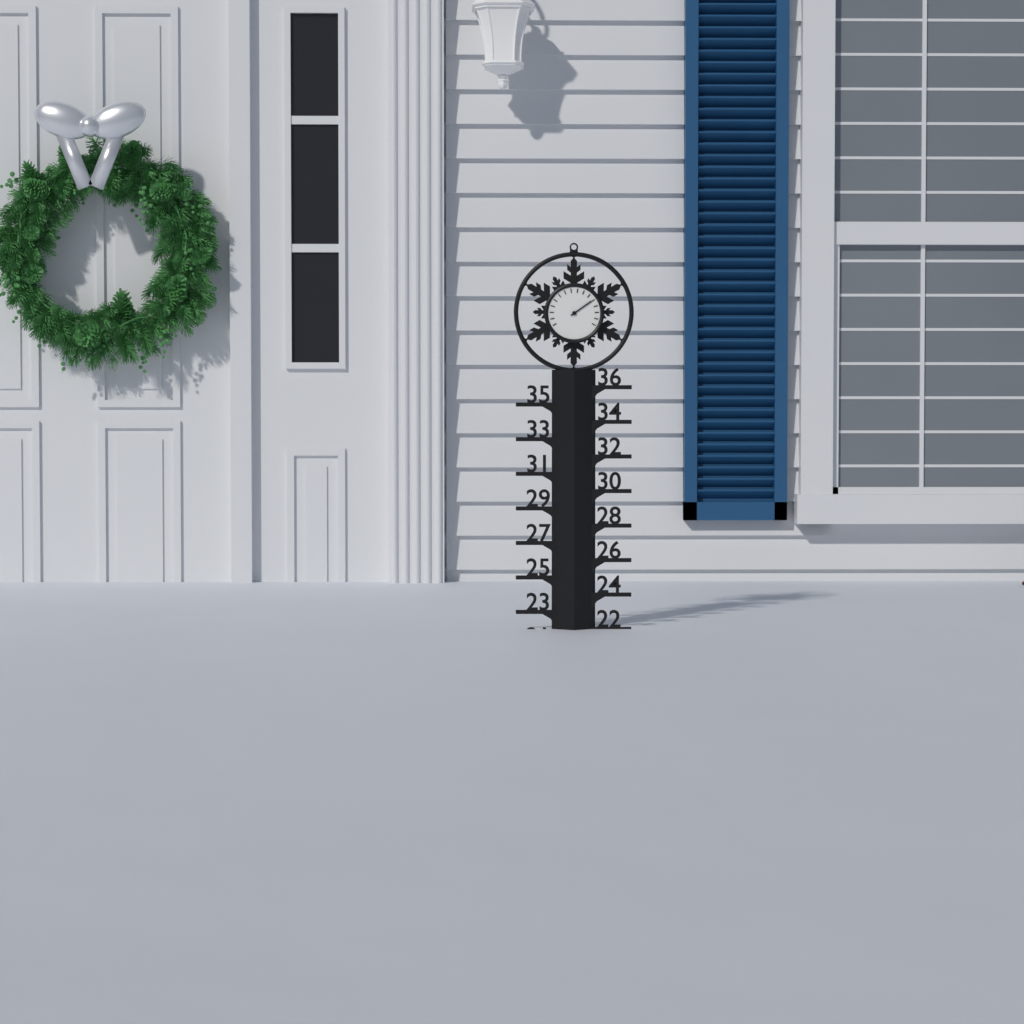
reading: 22 (no unit)
